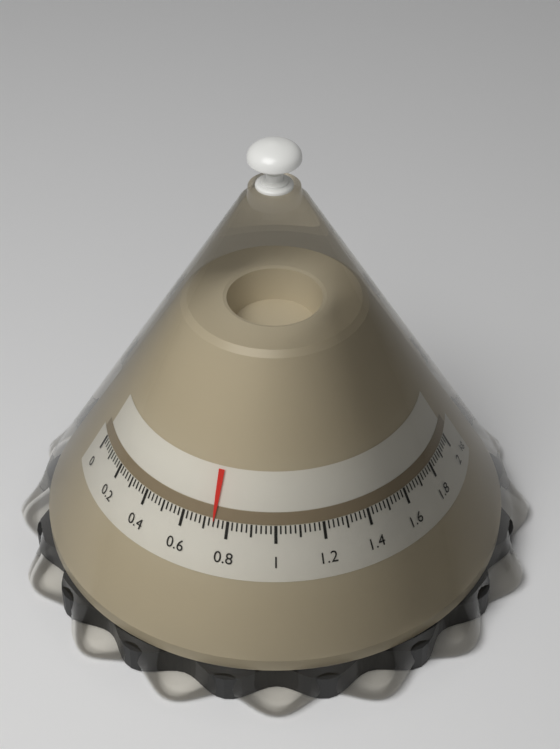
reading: 0.74 kg
